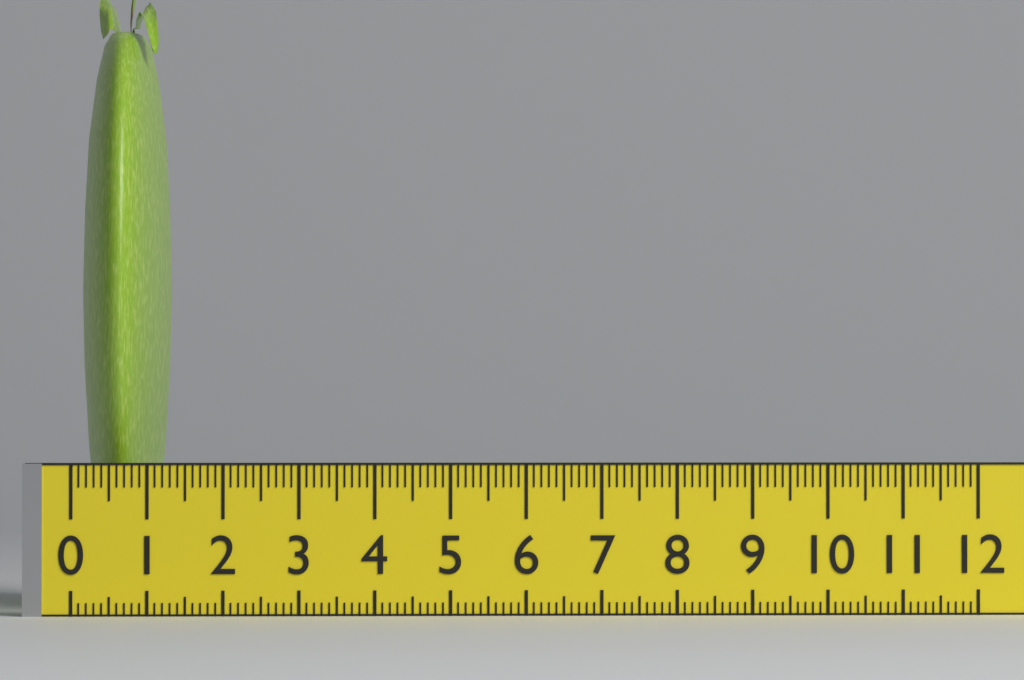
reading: 1.2 (no unit)
